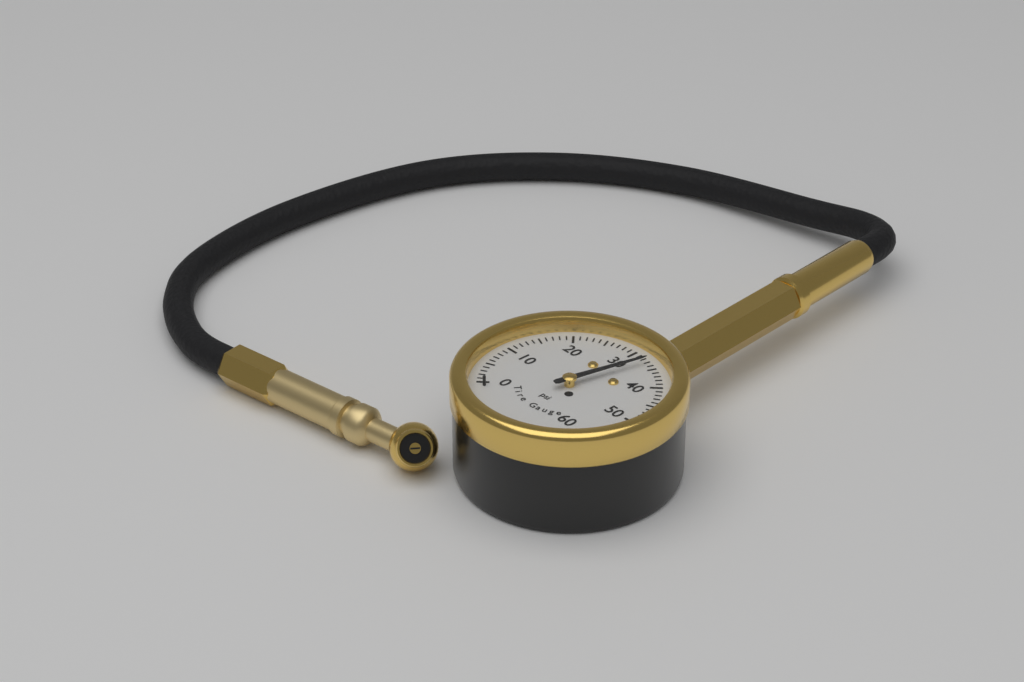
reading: 33 psi
